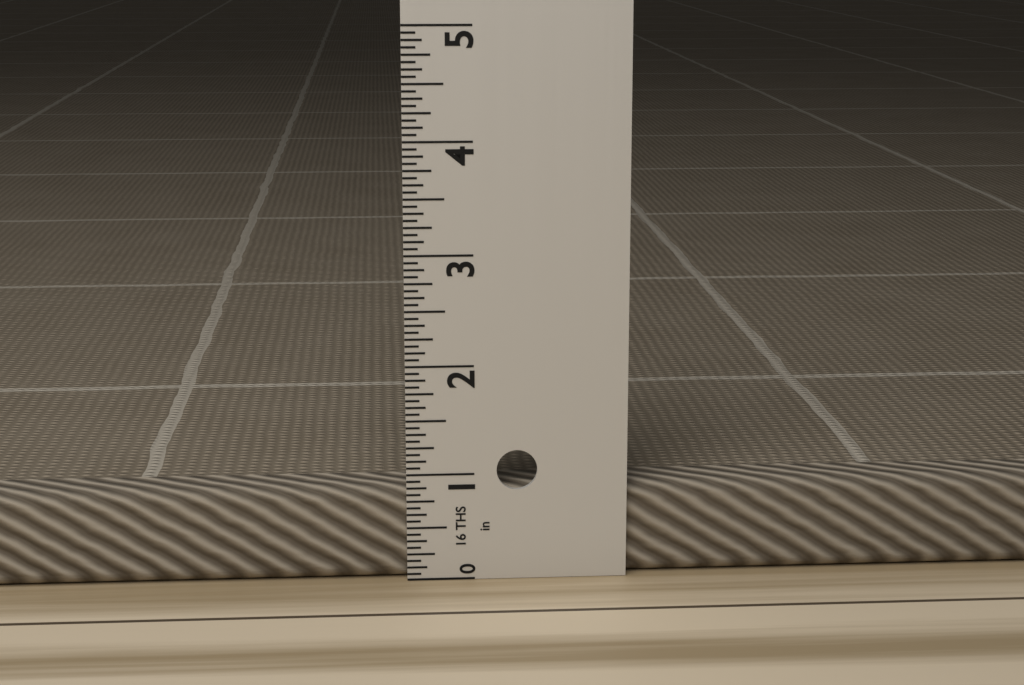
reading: 0.8750 in
